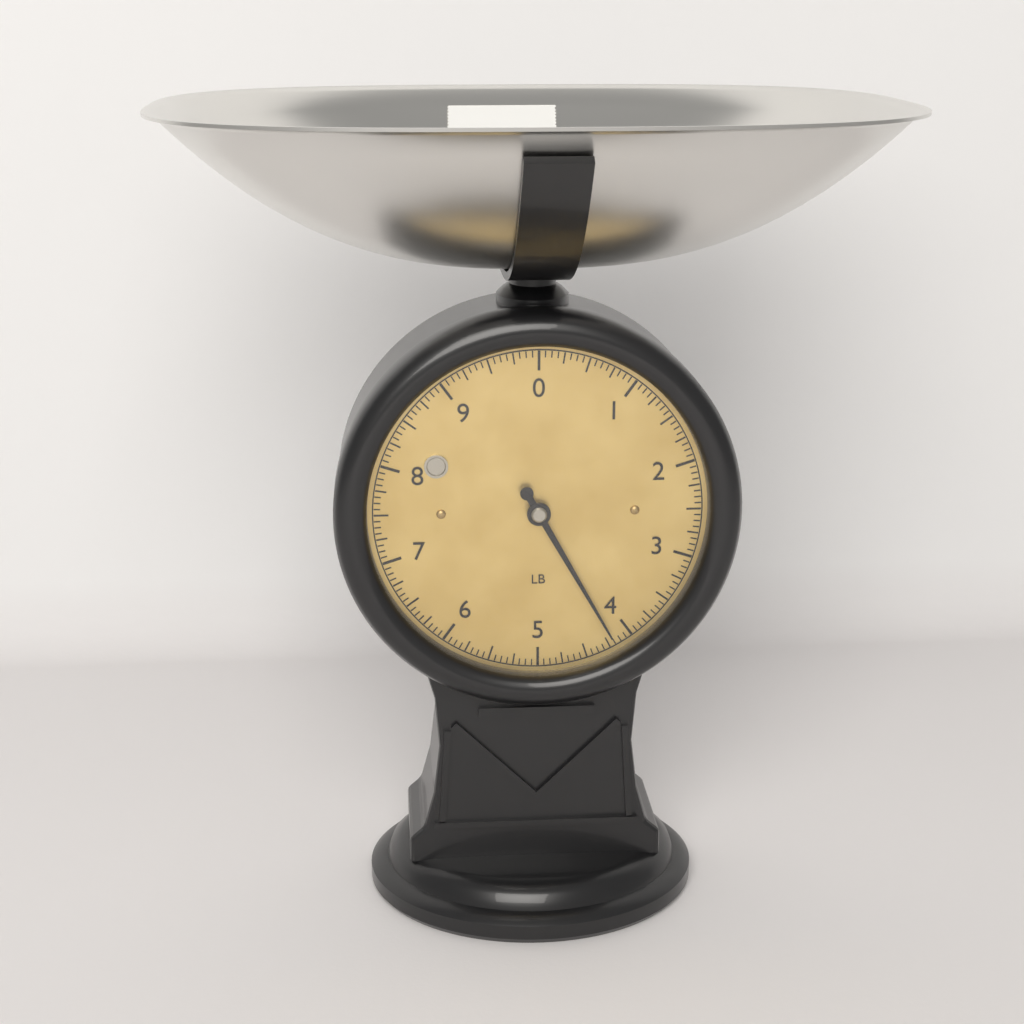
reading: 4.1875 lb
